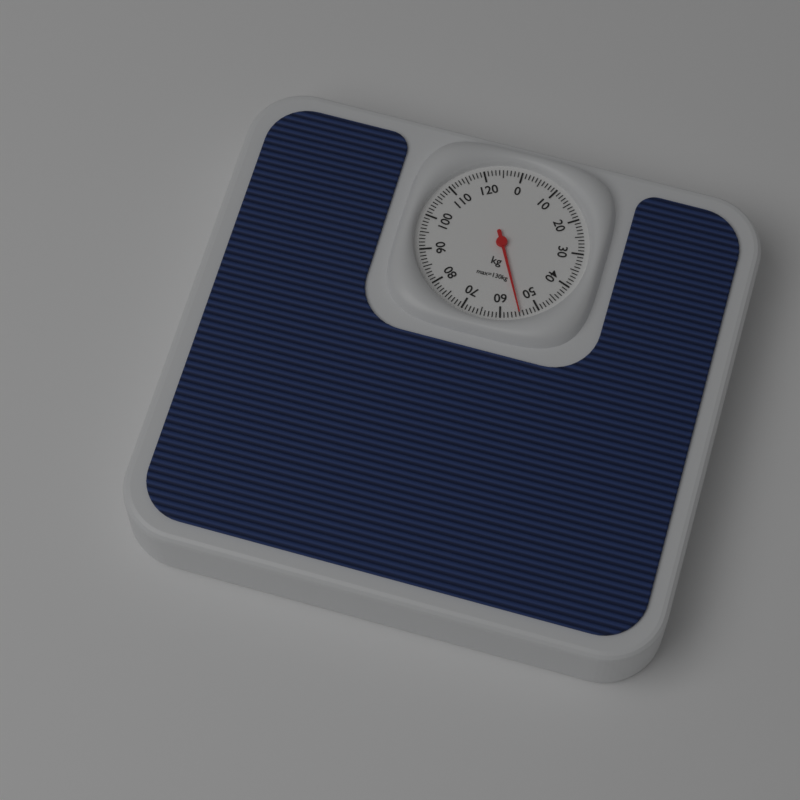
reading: 55 kg
